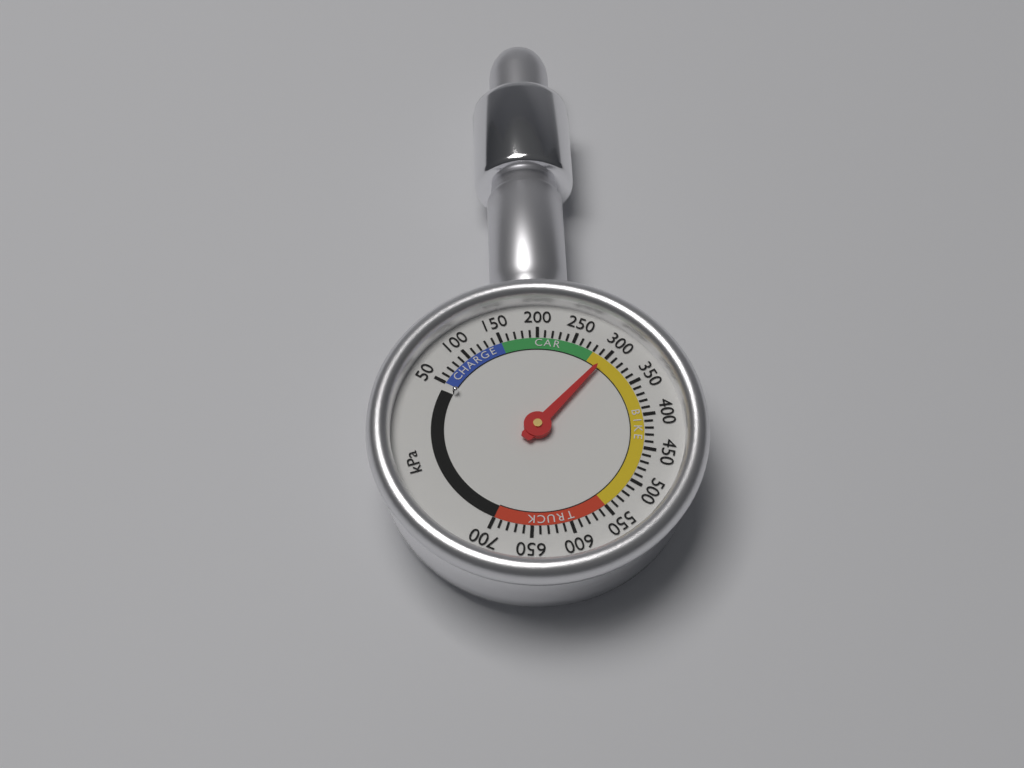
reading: 300 kPa
